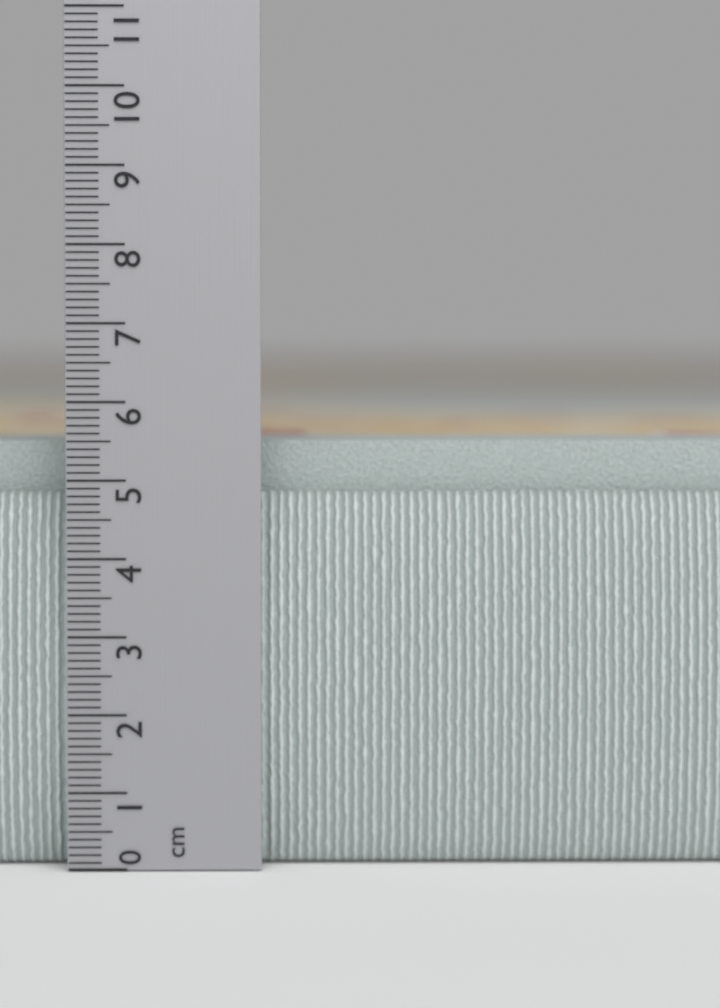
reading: 5.9 cm
